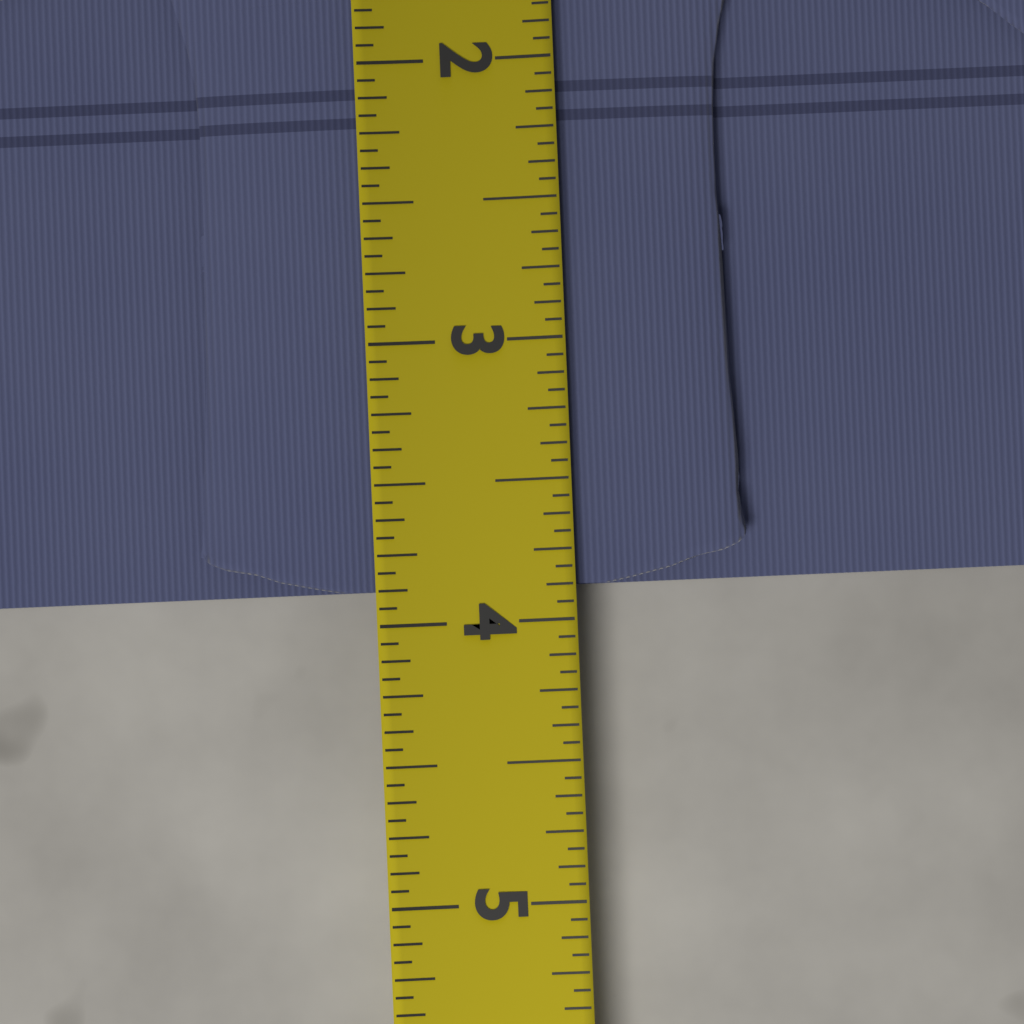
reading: 3.8750 (no unit)
